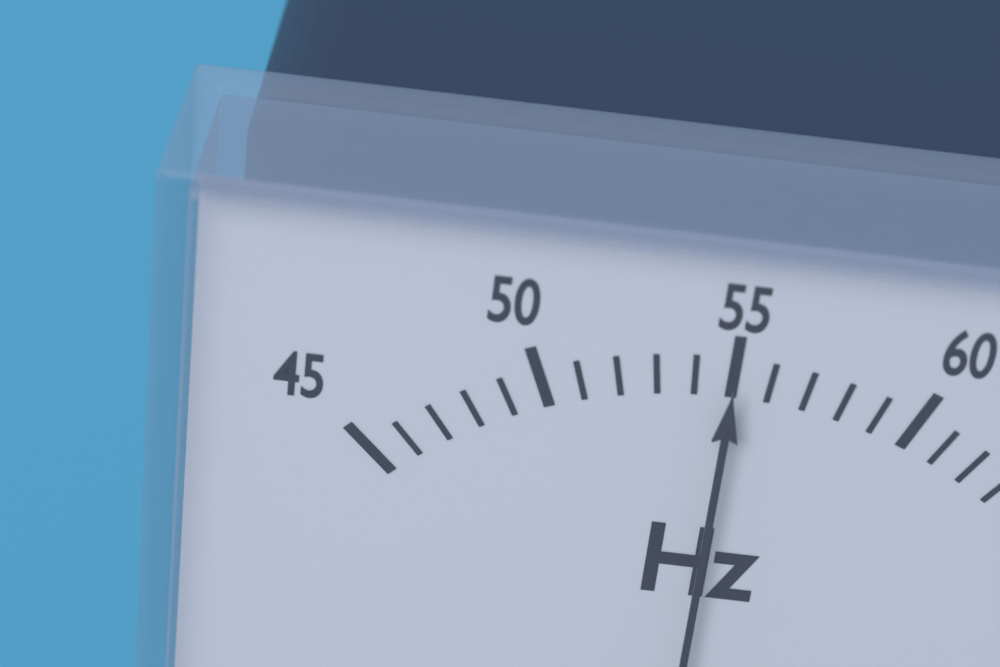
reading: 55 Hz
